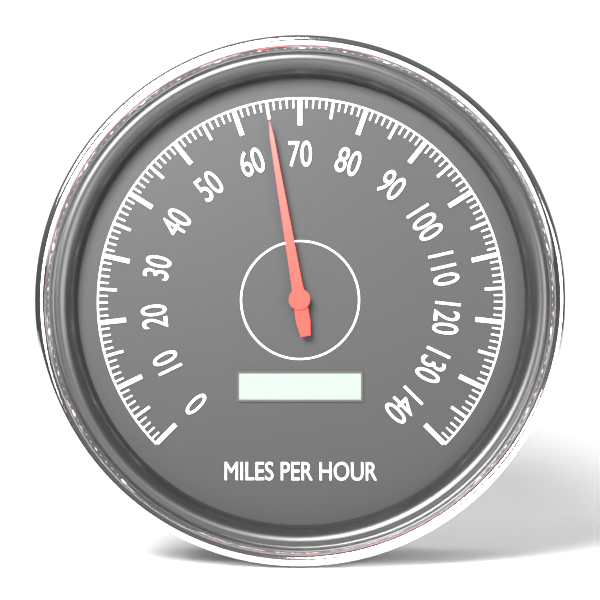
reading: 65 mph
